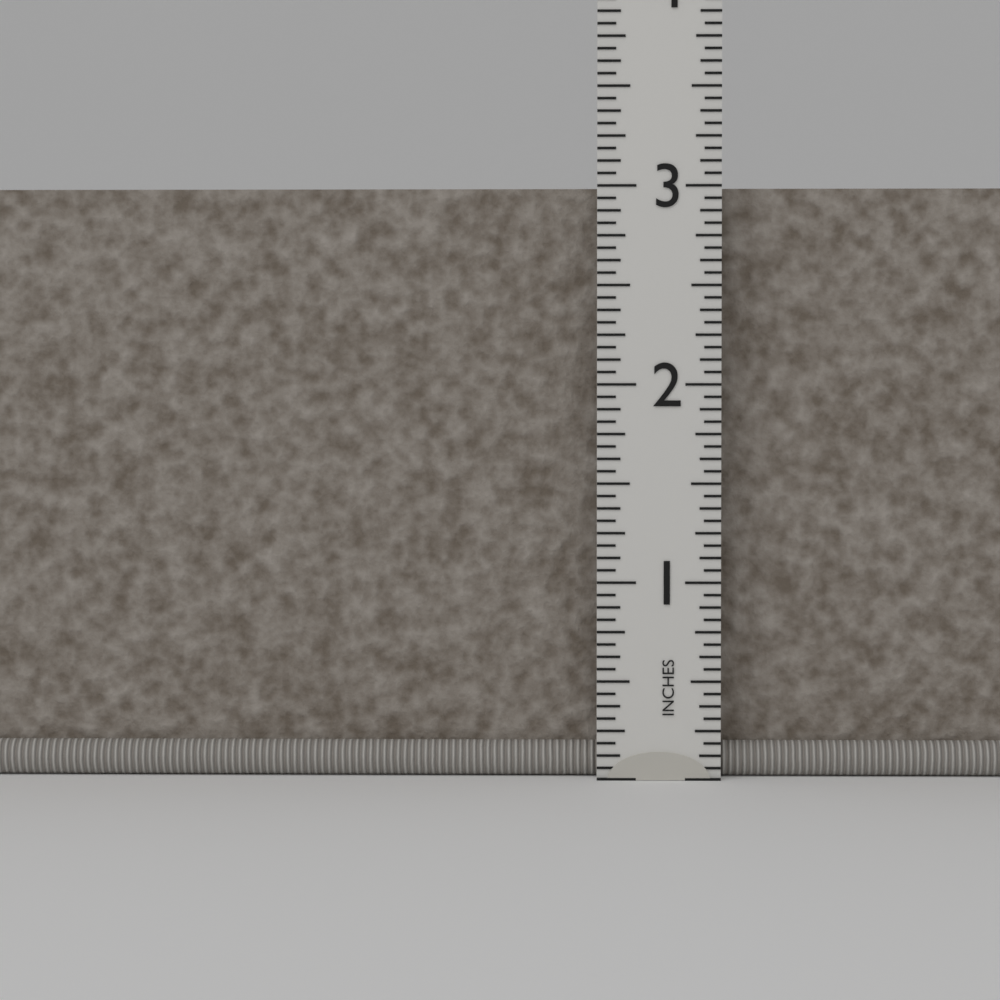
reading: 3.0000 in
